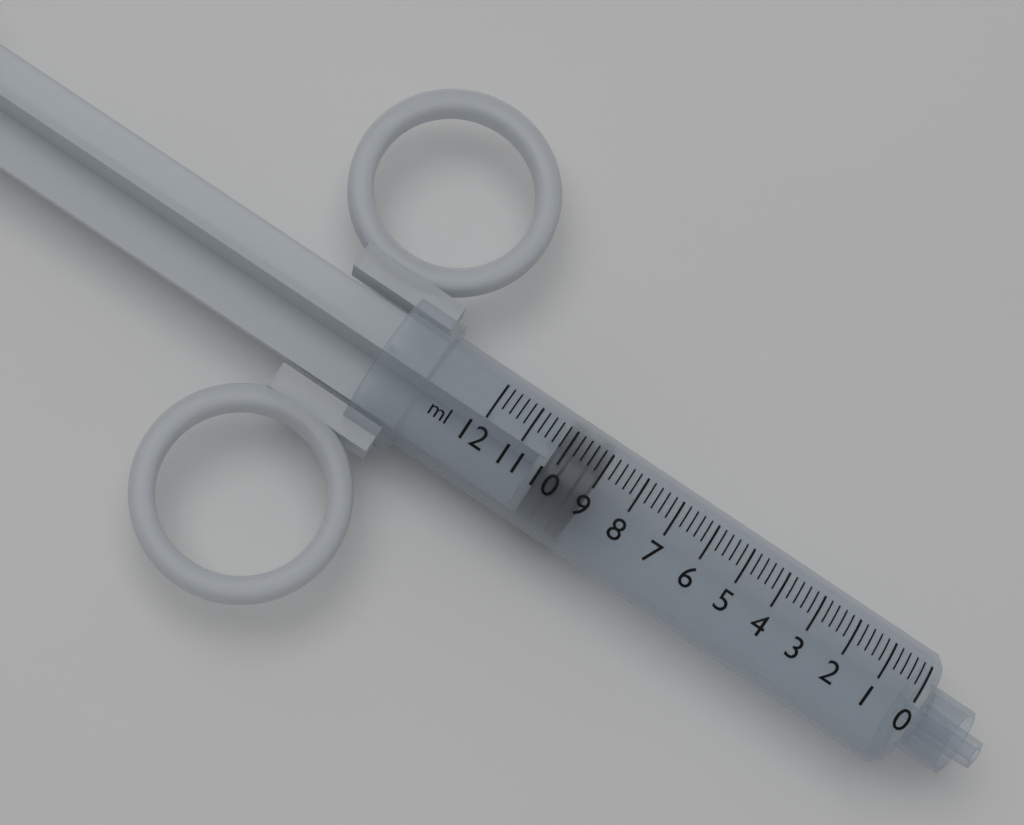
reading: 9.0 ml
